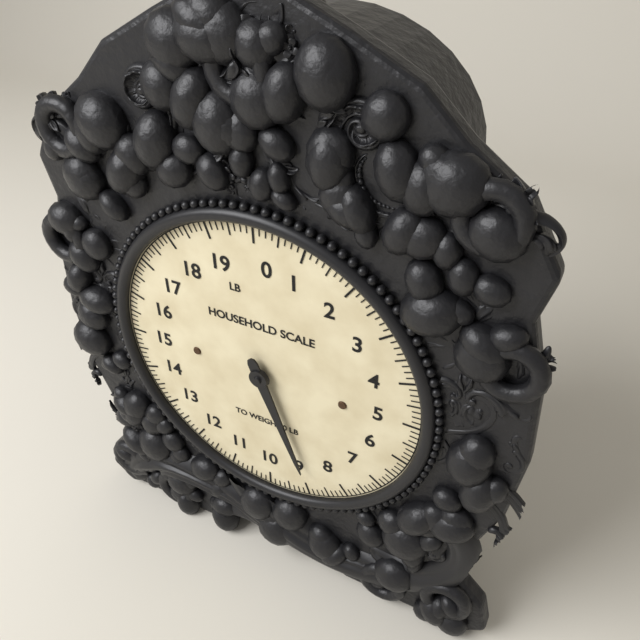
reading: 8.875 lb
